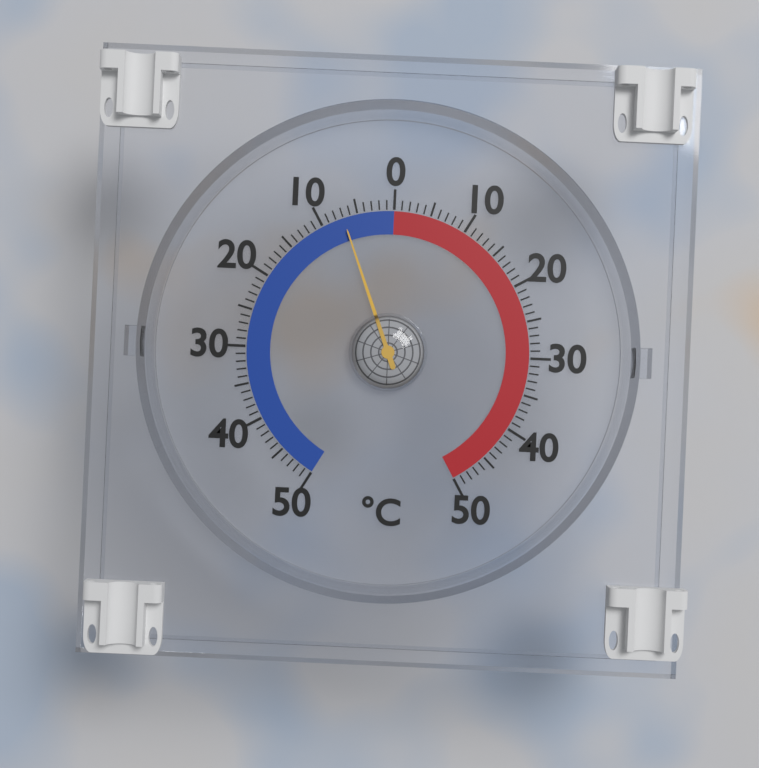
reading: -7 °C
